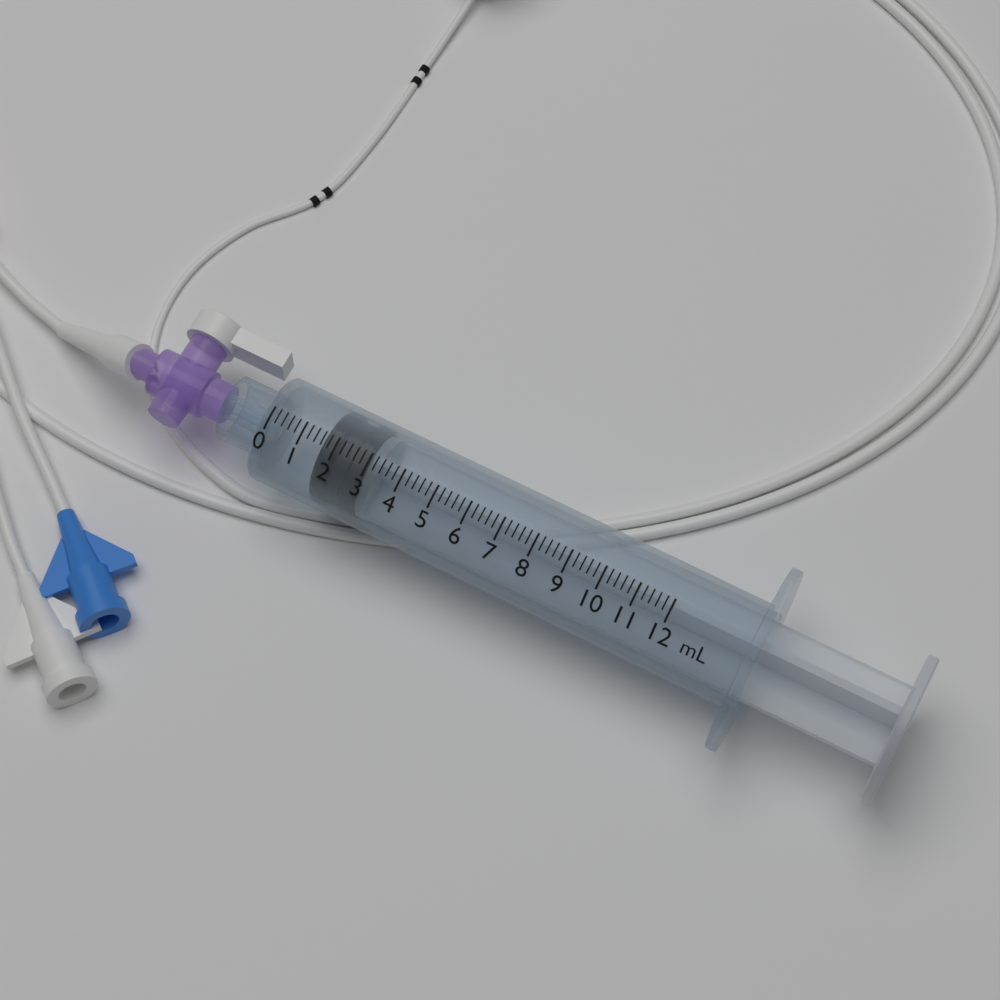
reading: 1.6 mL
